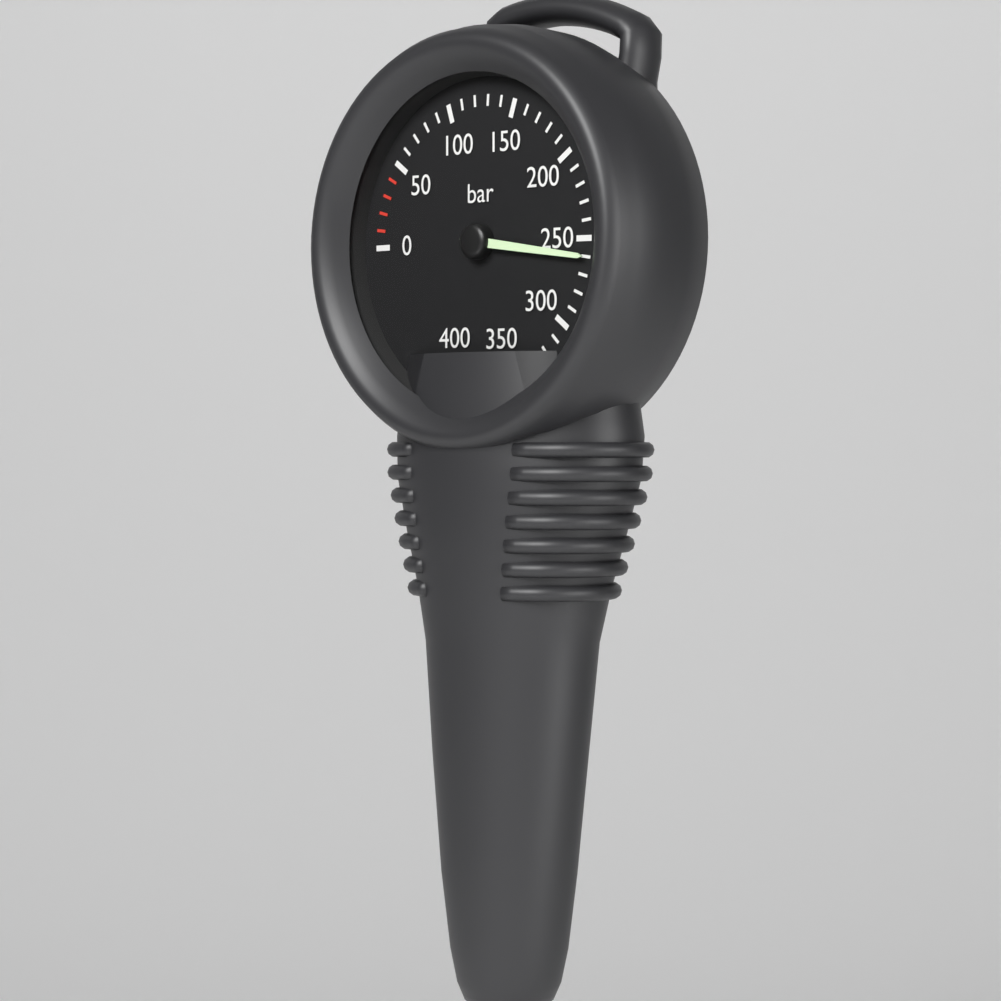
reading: 260 bar
